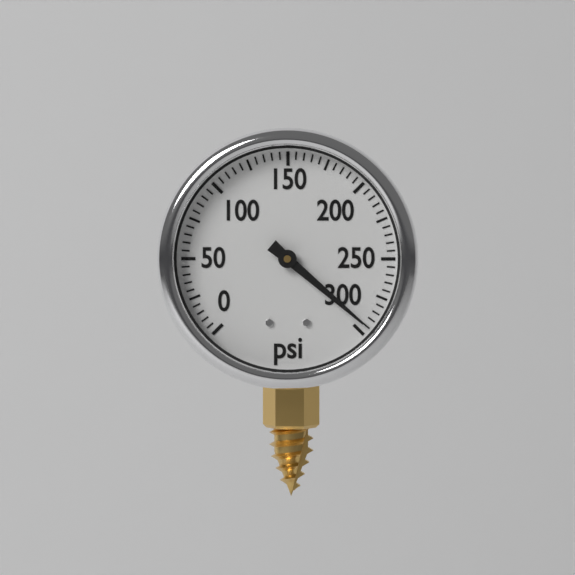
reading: 295 psi
